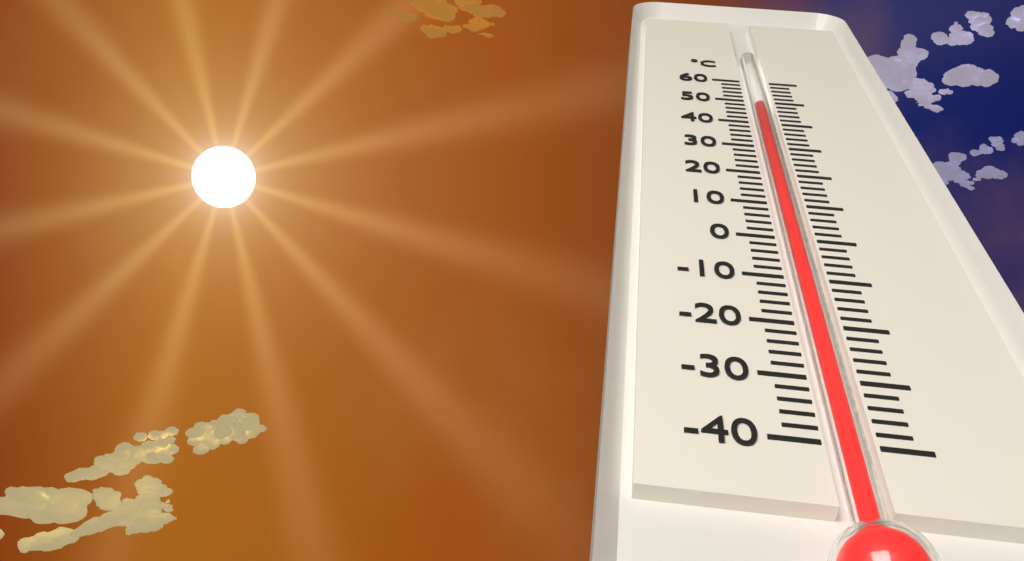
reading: 48 °C
